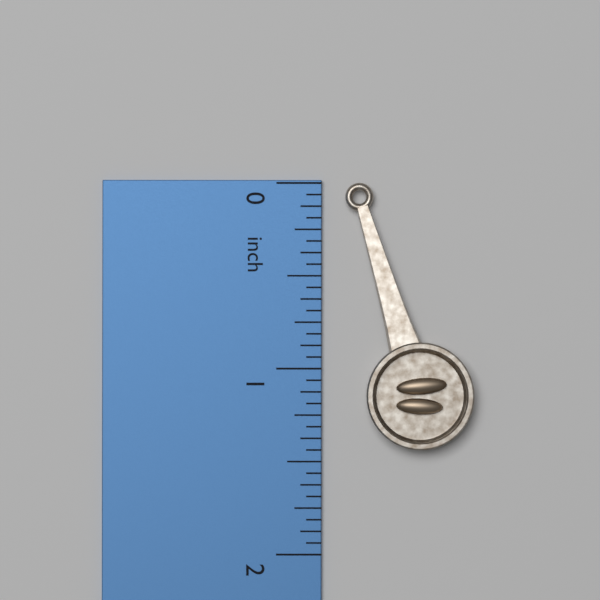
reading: 1.4375 inch
